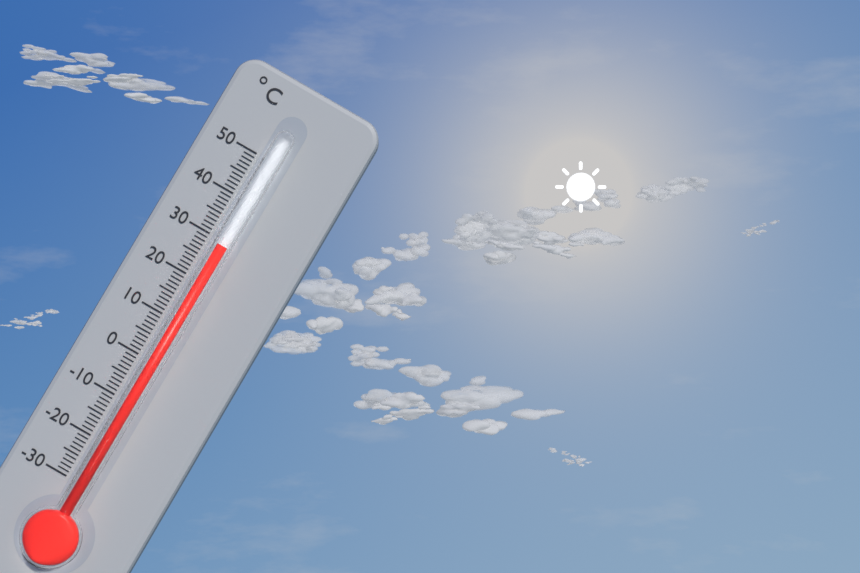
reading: 29 °C
